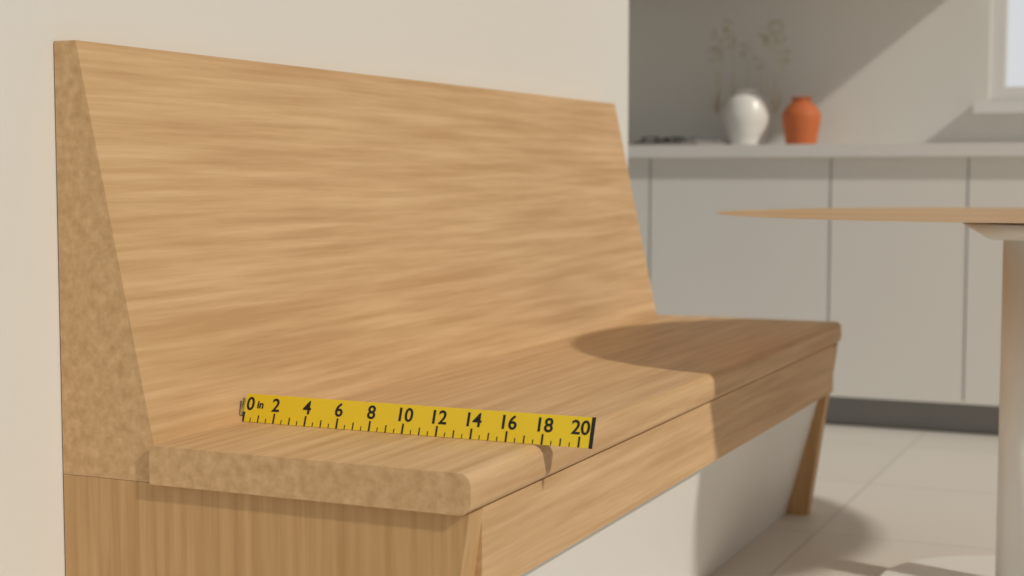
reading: 18.0 in
